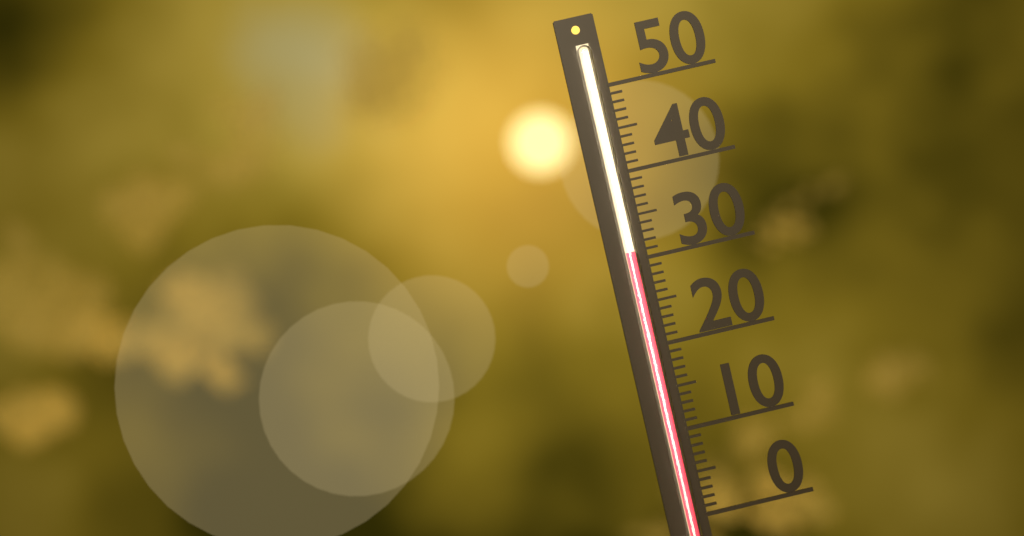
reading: 31 (no unit)
